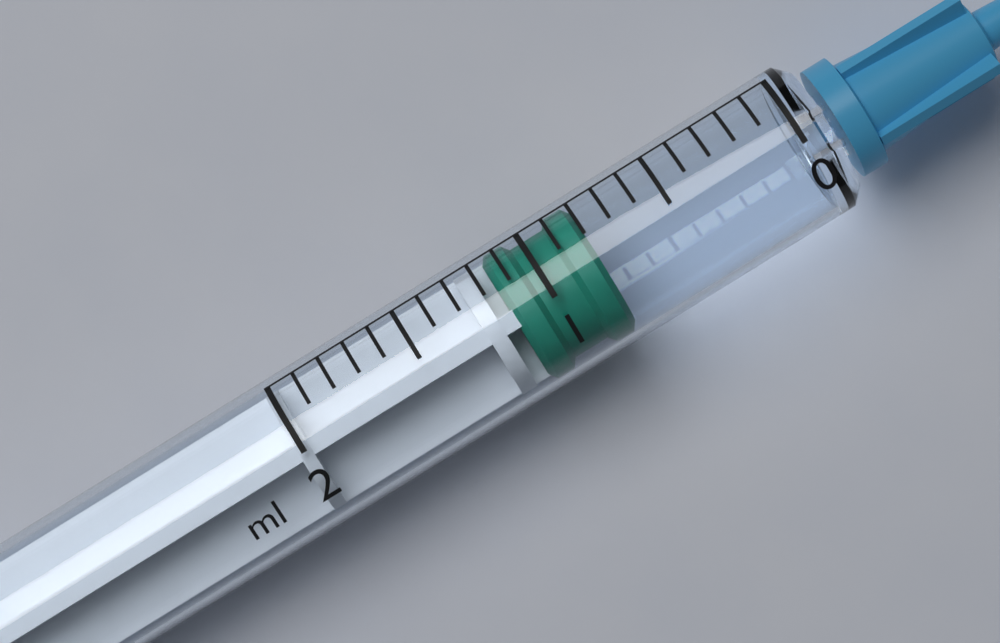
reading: 0.8 ml
